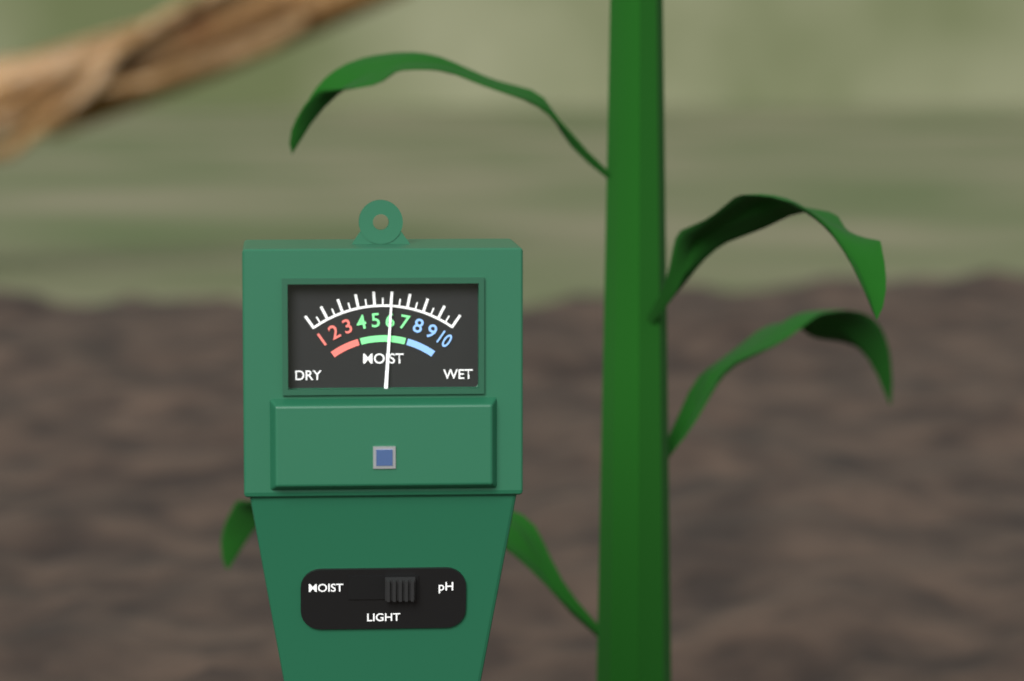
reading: 6.0 (no unit)
